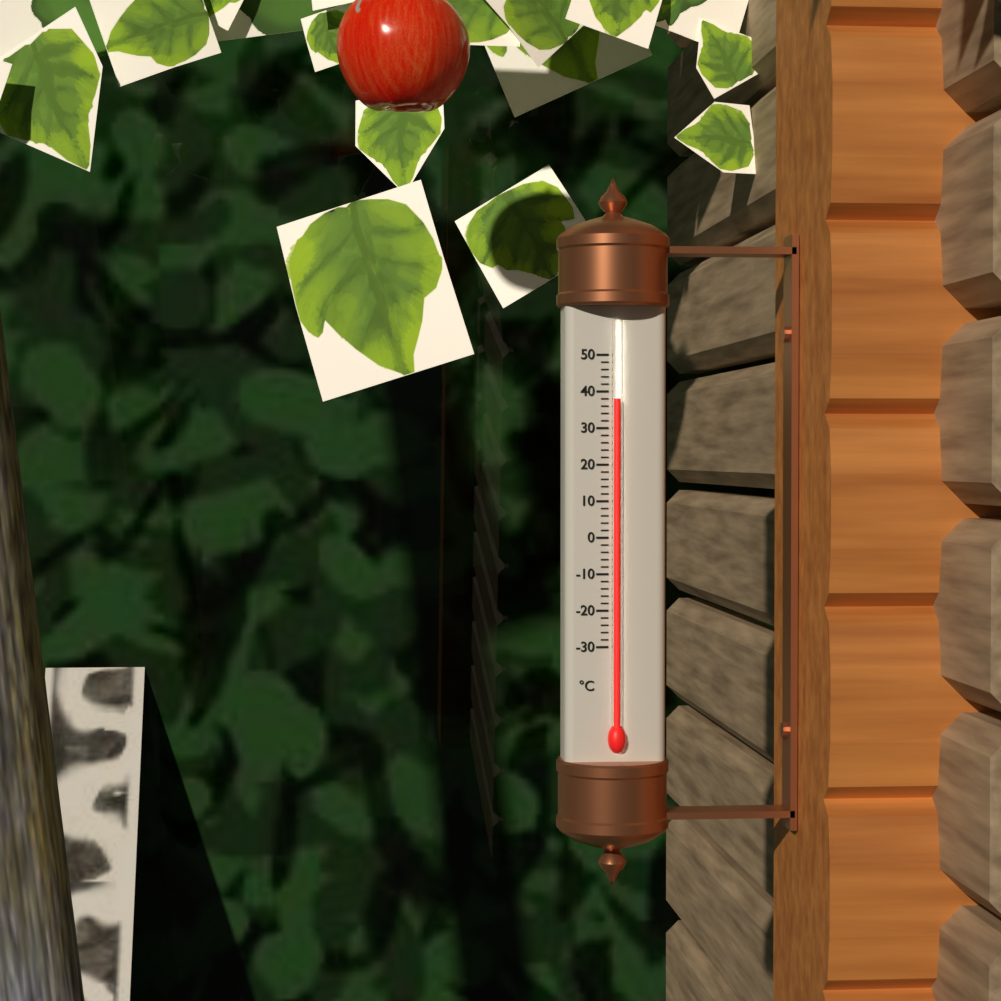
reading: 38 °C
